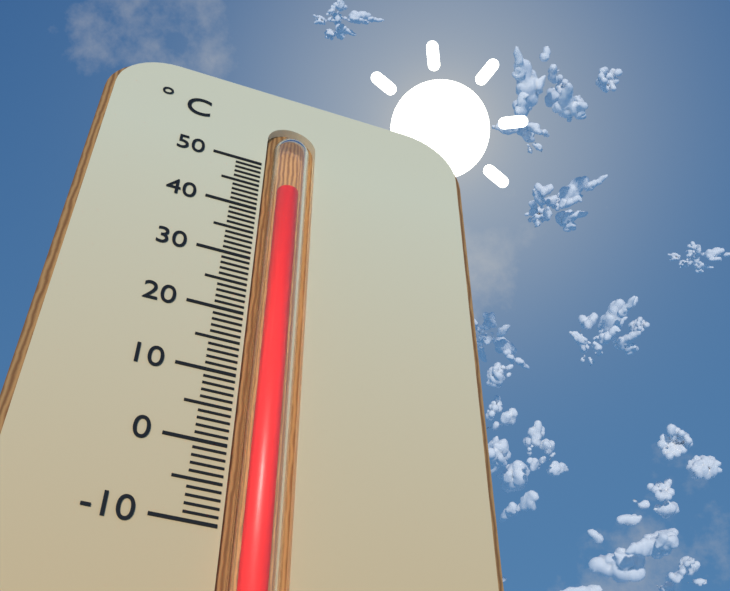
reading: 45 °C
